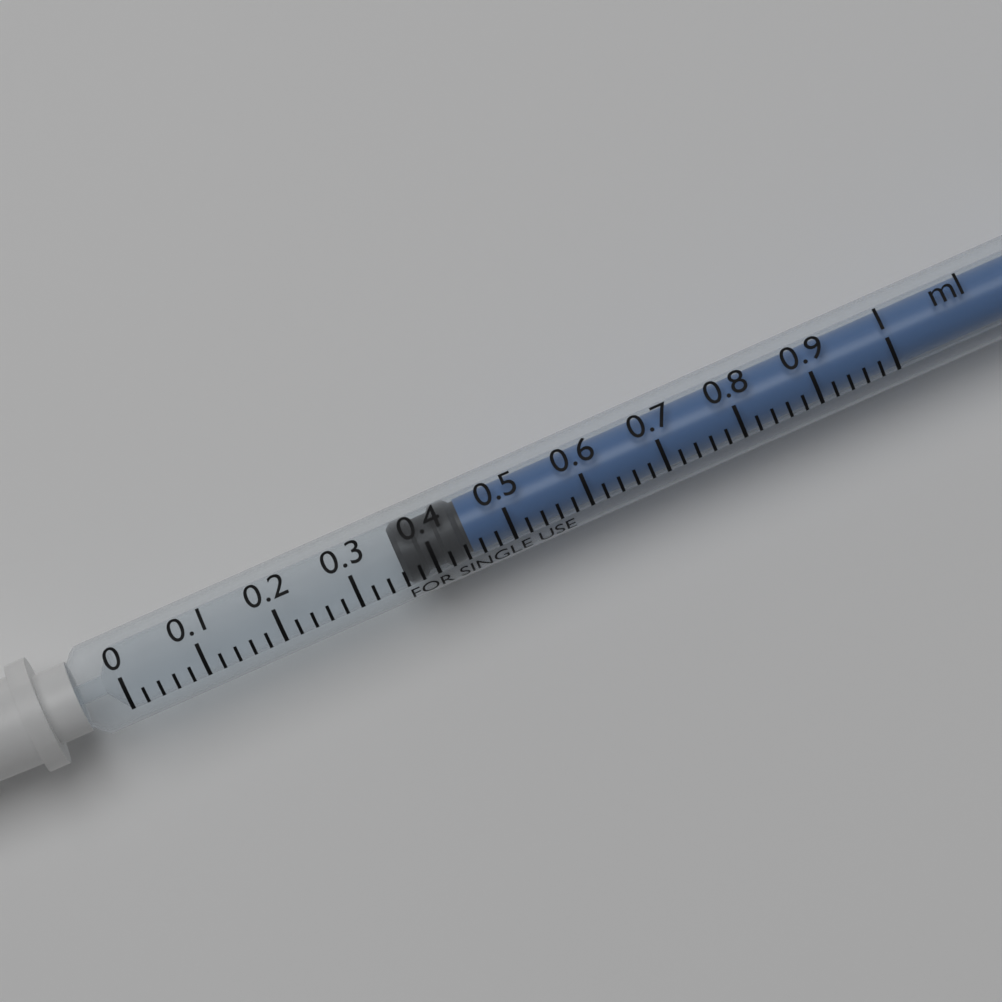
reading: 0.36 ml
